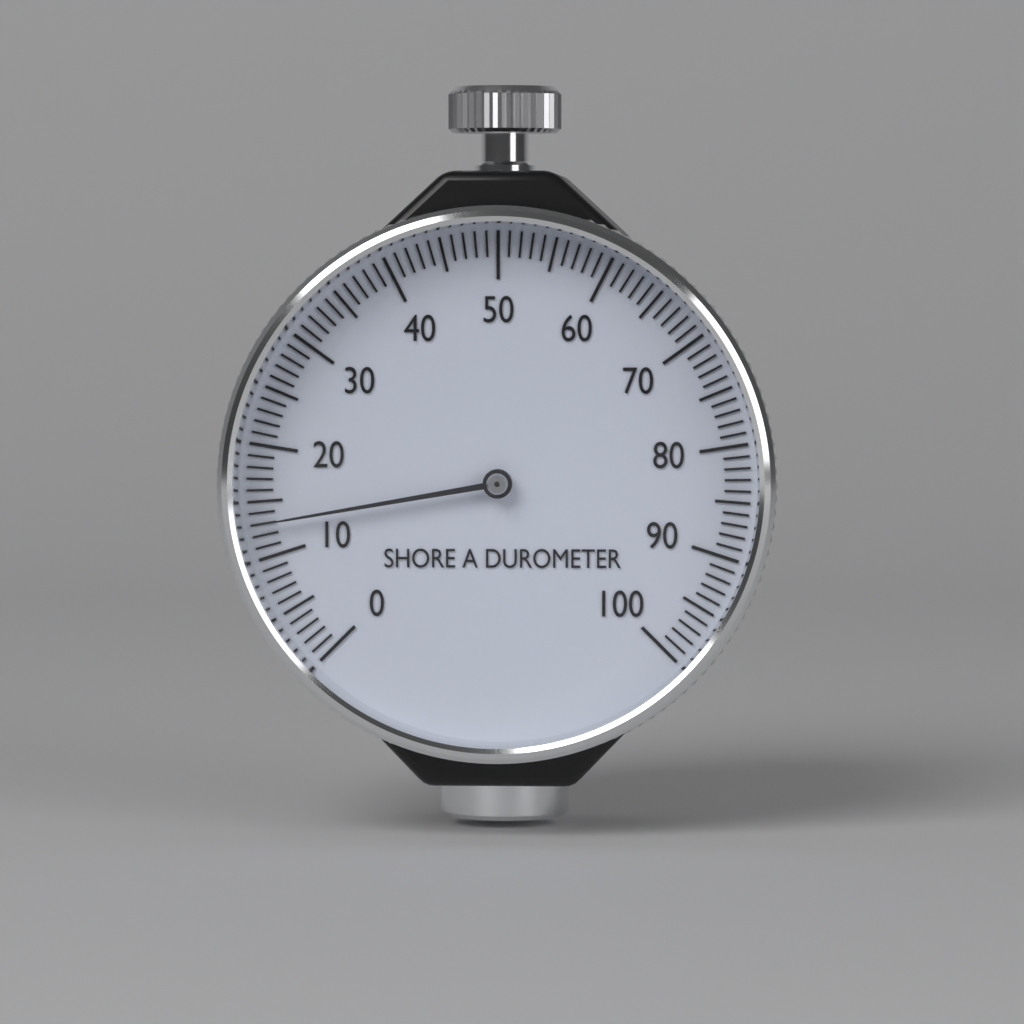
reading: 13 Shore A
